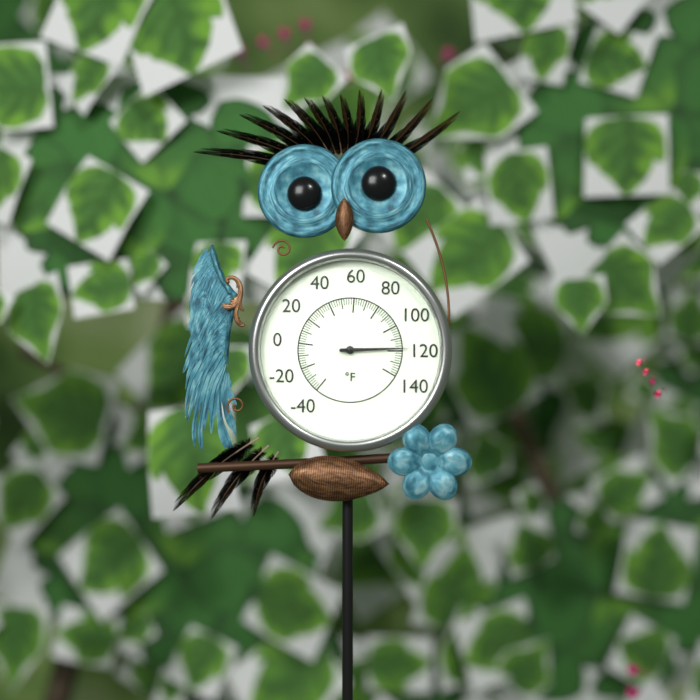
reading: 118 °F
